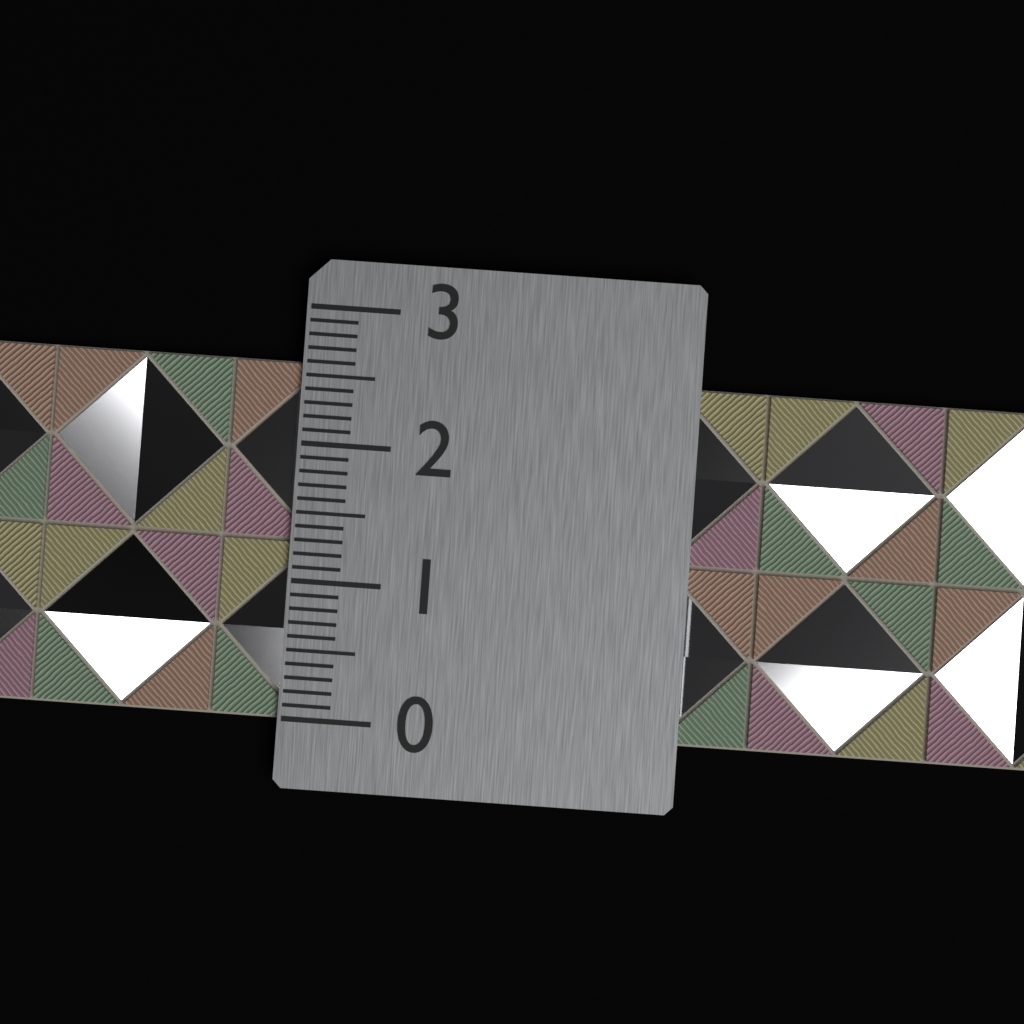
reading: 2.6 (no unit)
